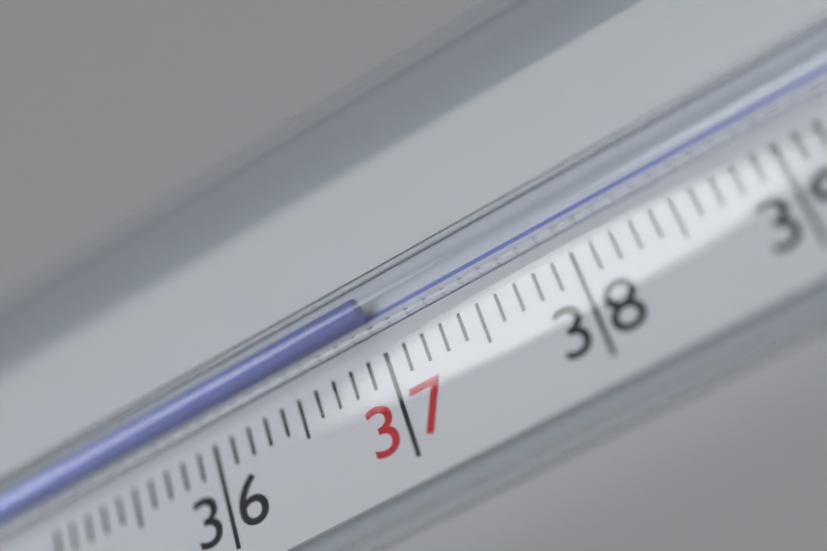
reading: 37.0 °C
